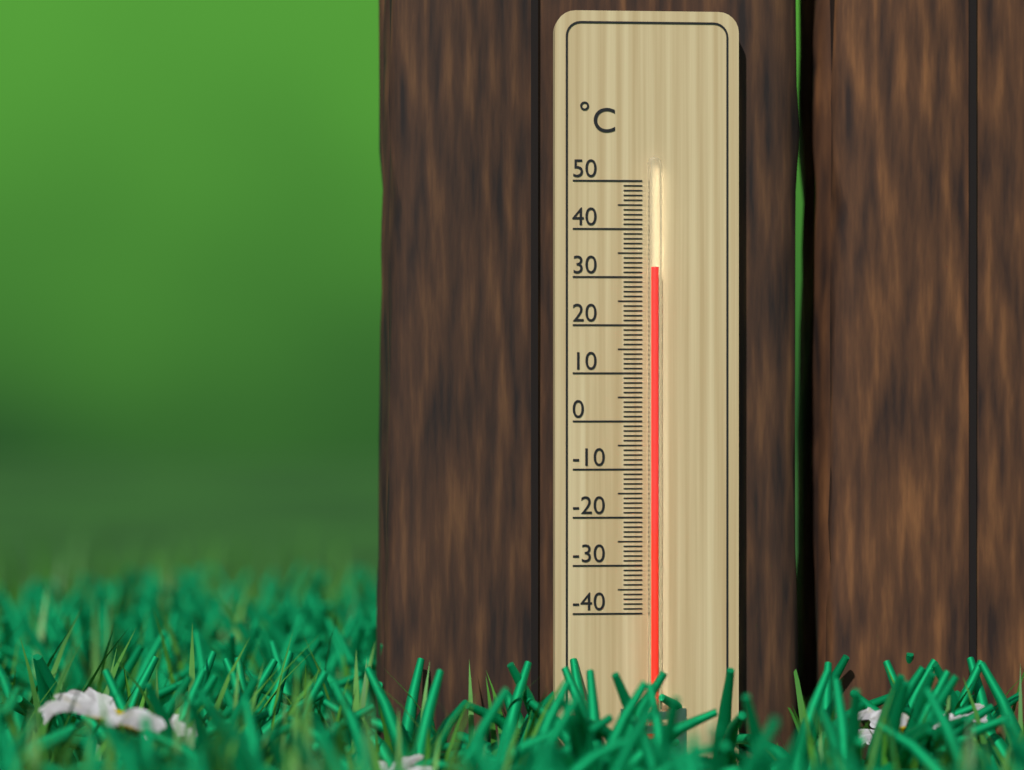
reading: 32 °C
